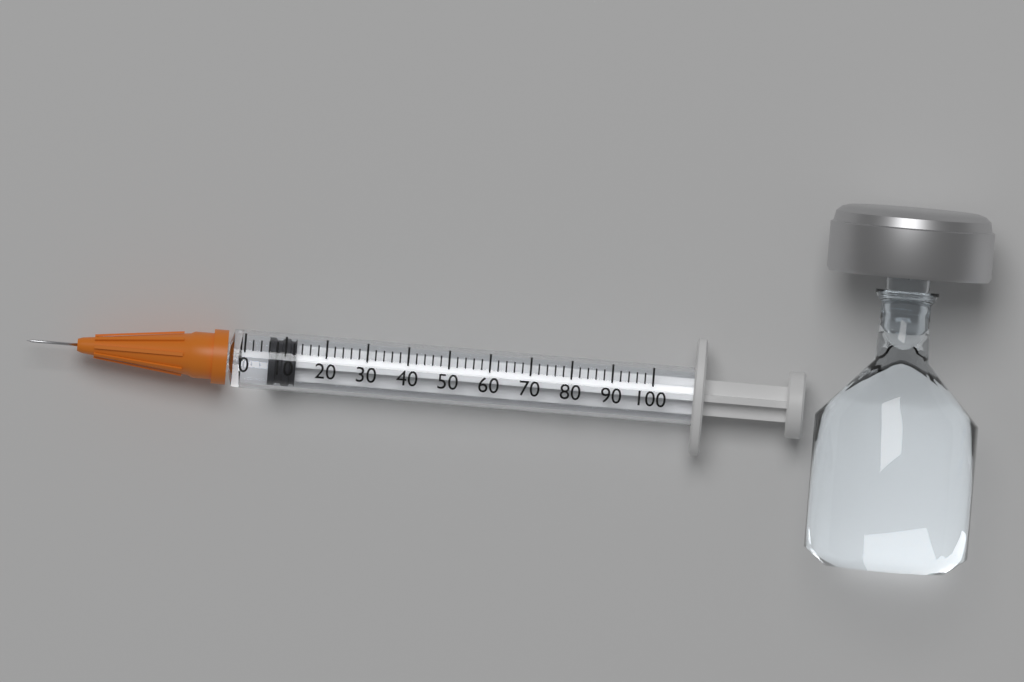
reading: 6 (no unit)
